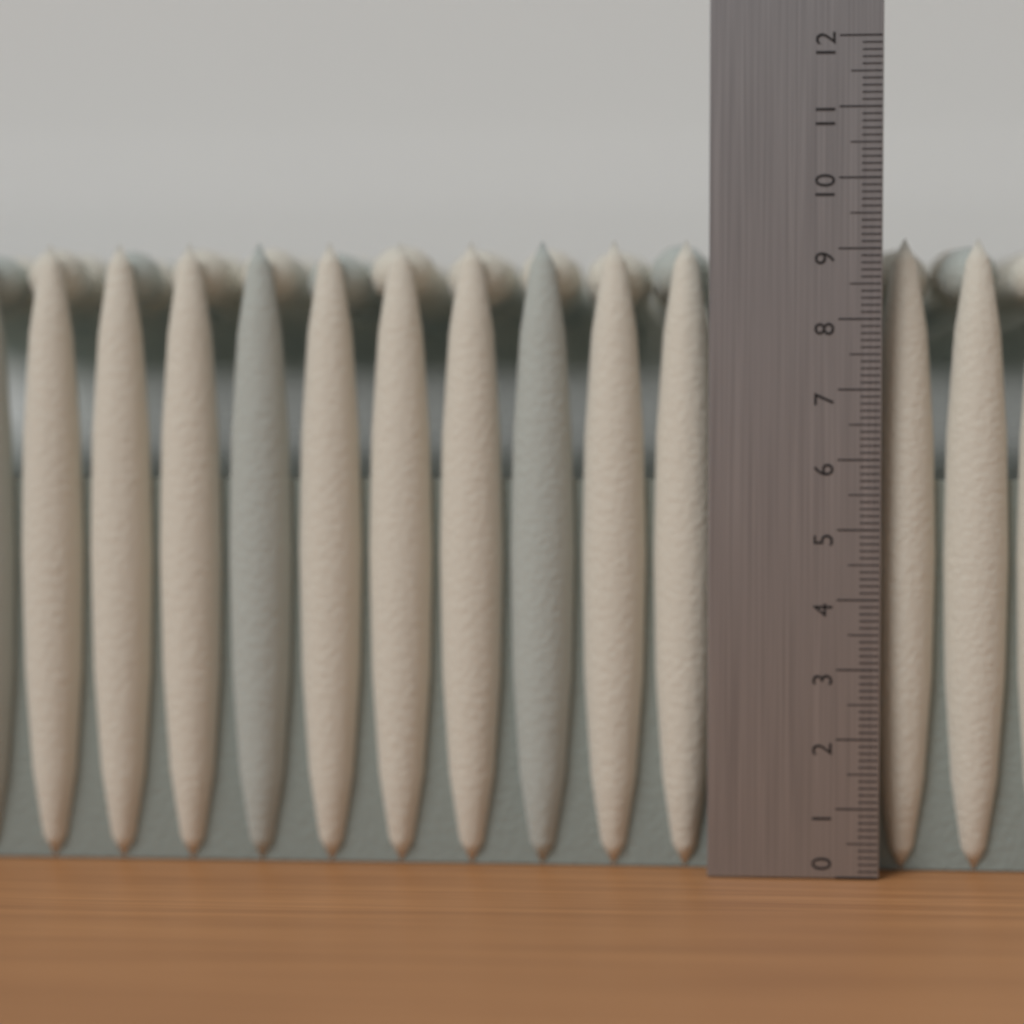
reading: 9.2 (no unit)
